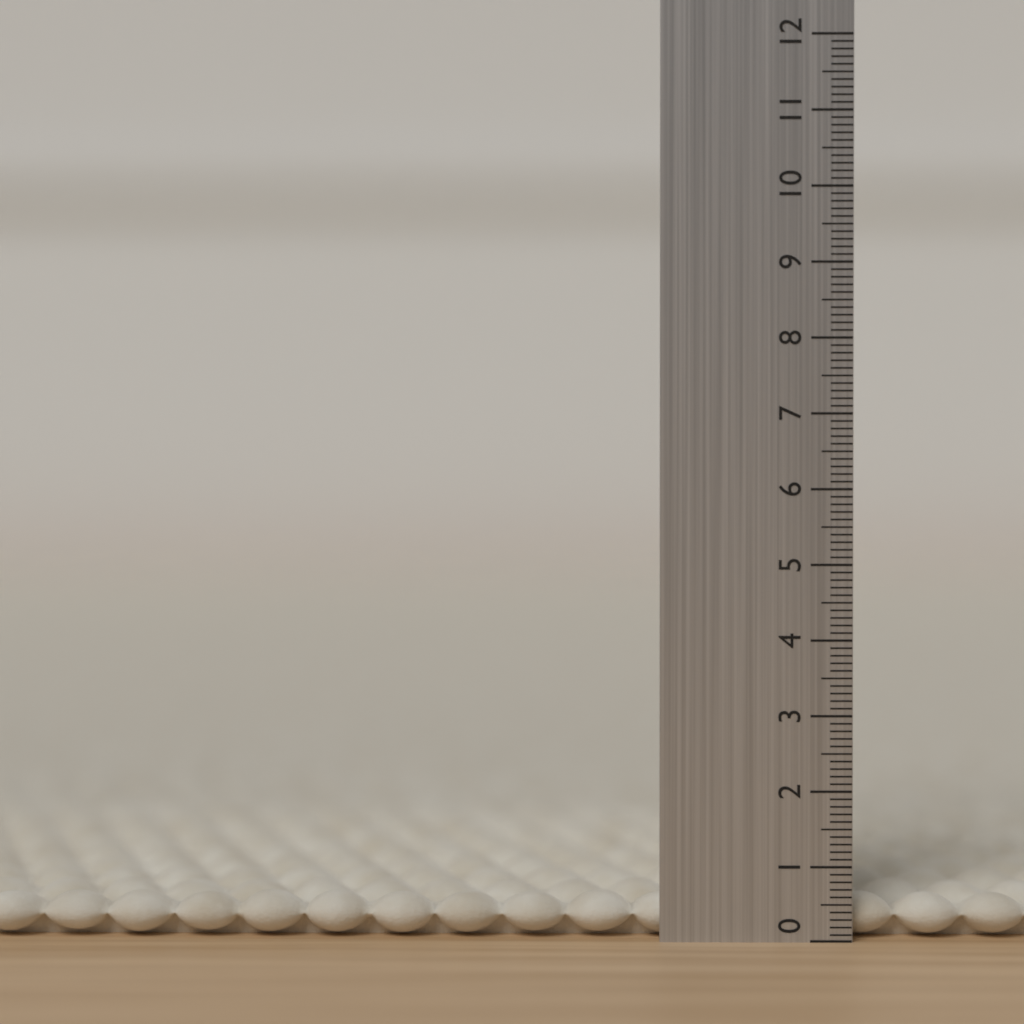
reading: 0.6 (no unit)
